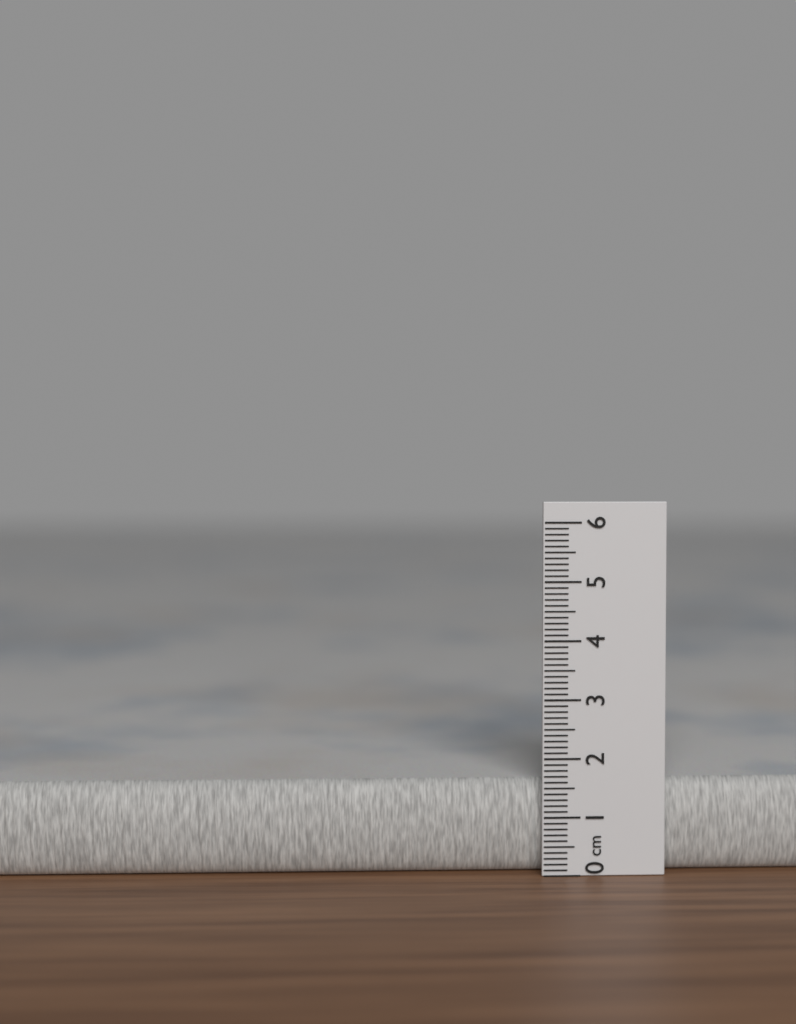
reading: 1.6 cm
